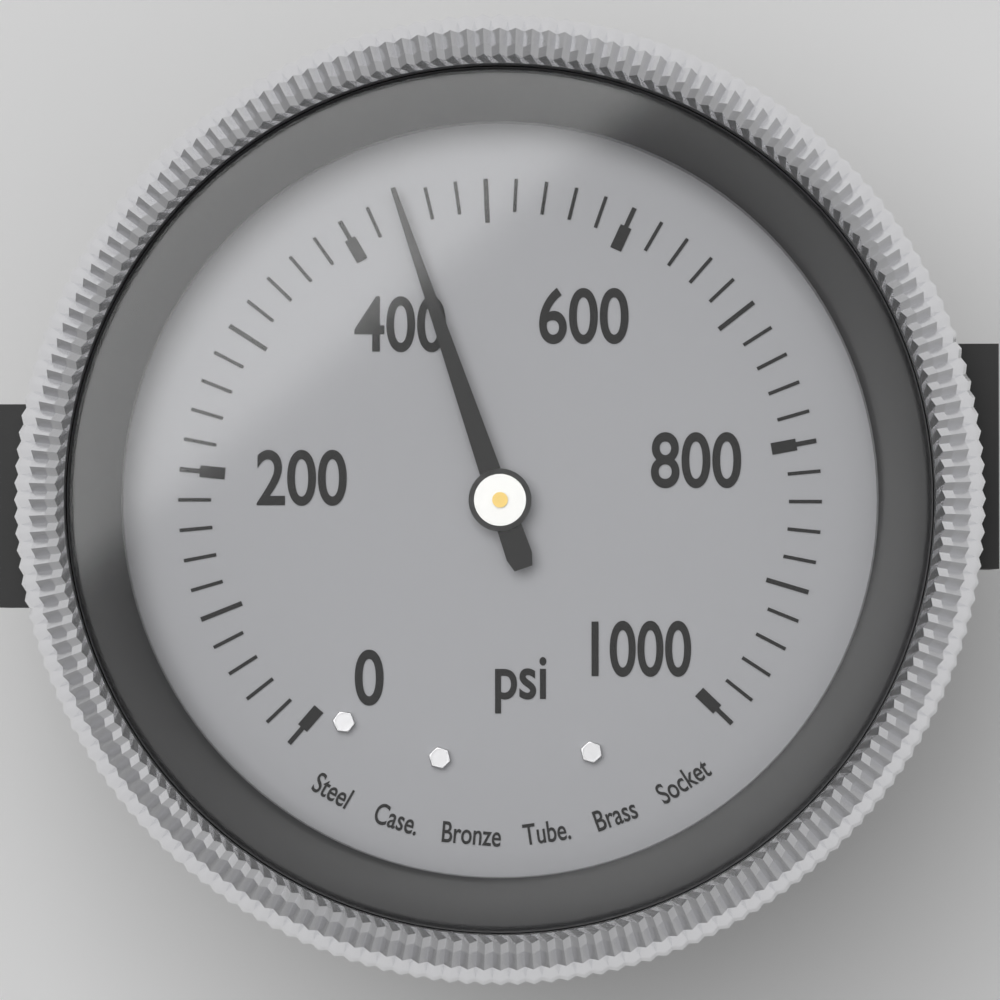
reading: 440 psi
